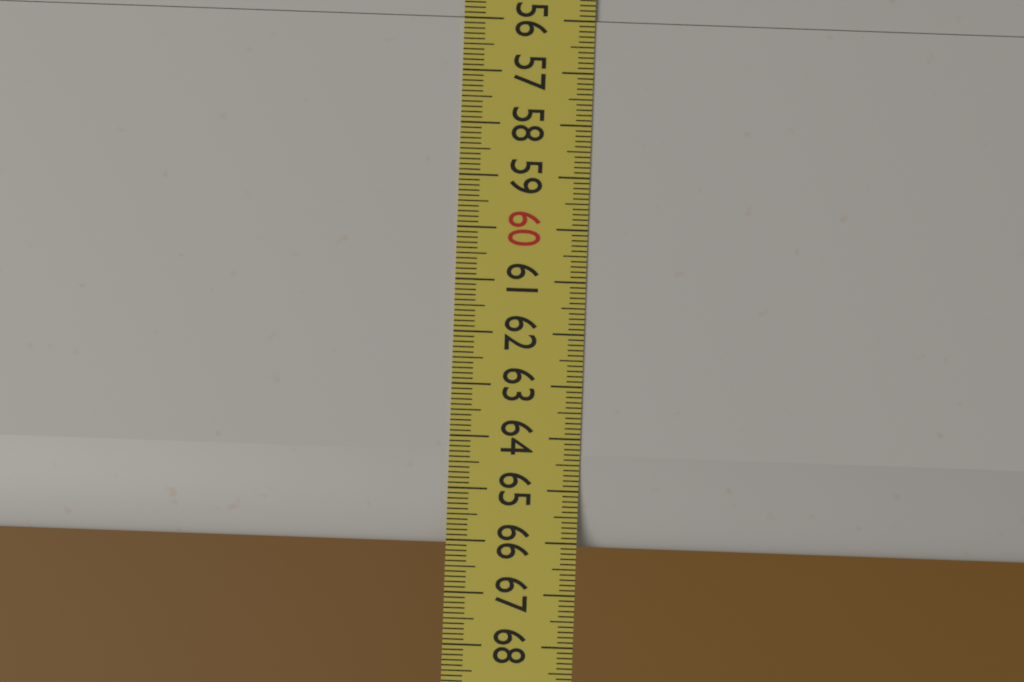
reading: 66.1 (no unit)
